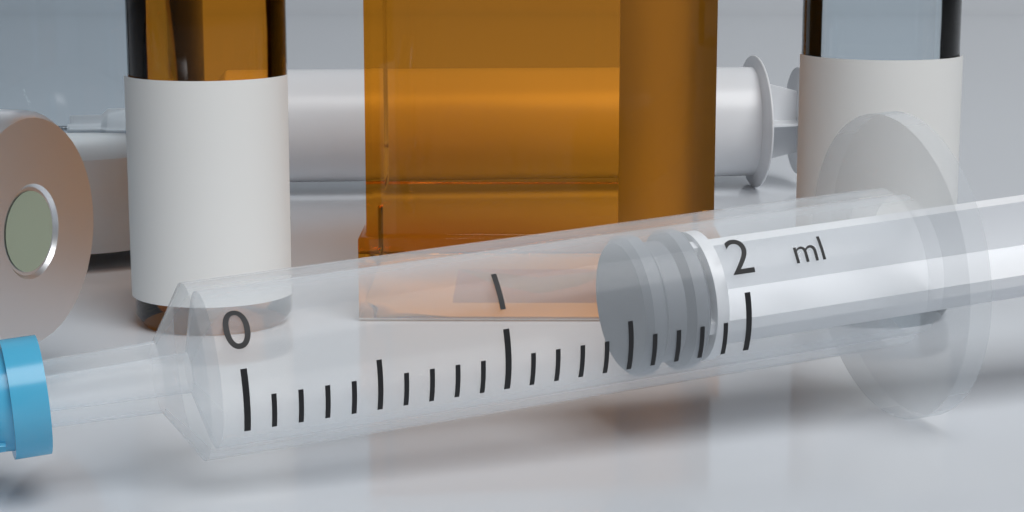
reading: 1.6 ml
